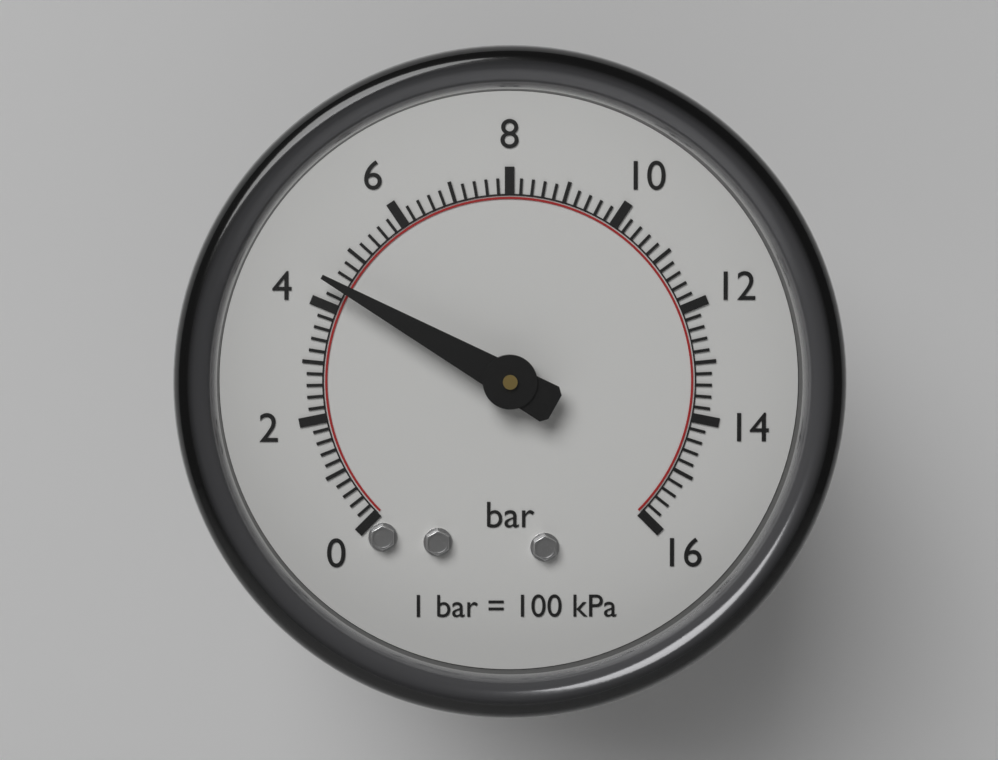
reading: 4.4 bar
